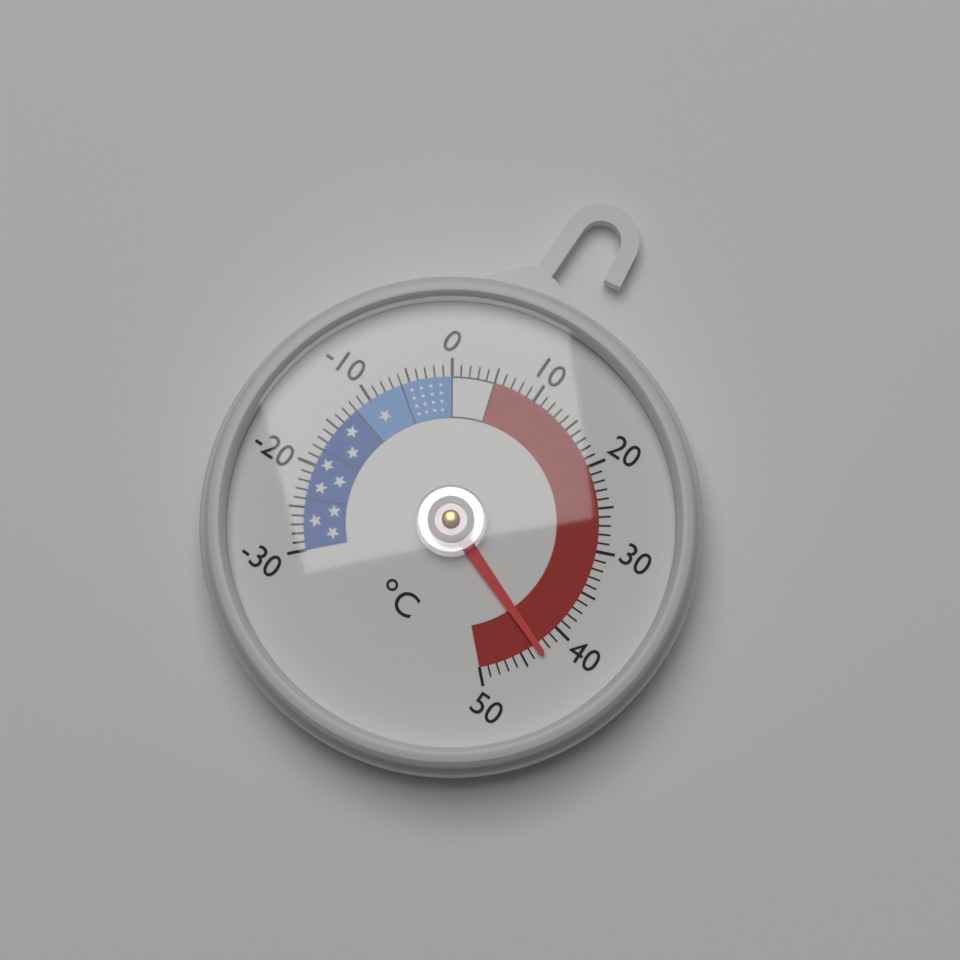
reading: 43 °C
